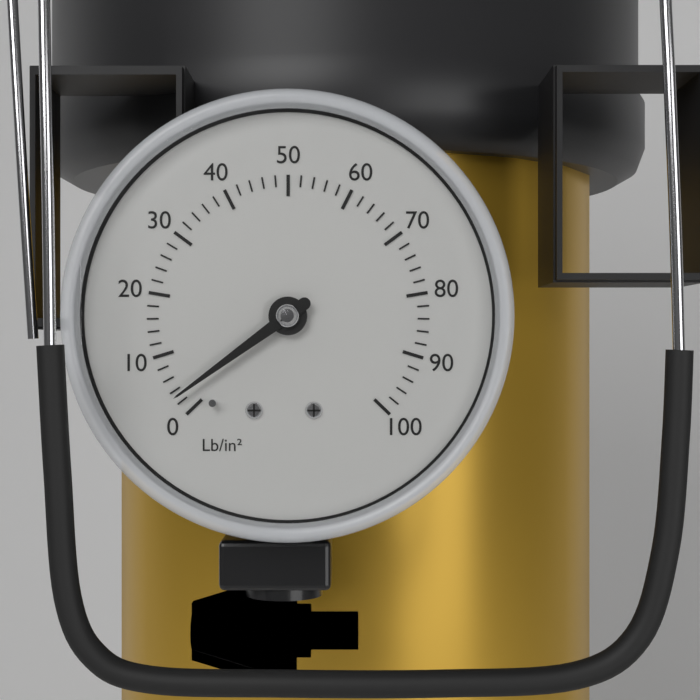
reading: 3 psi
